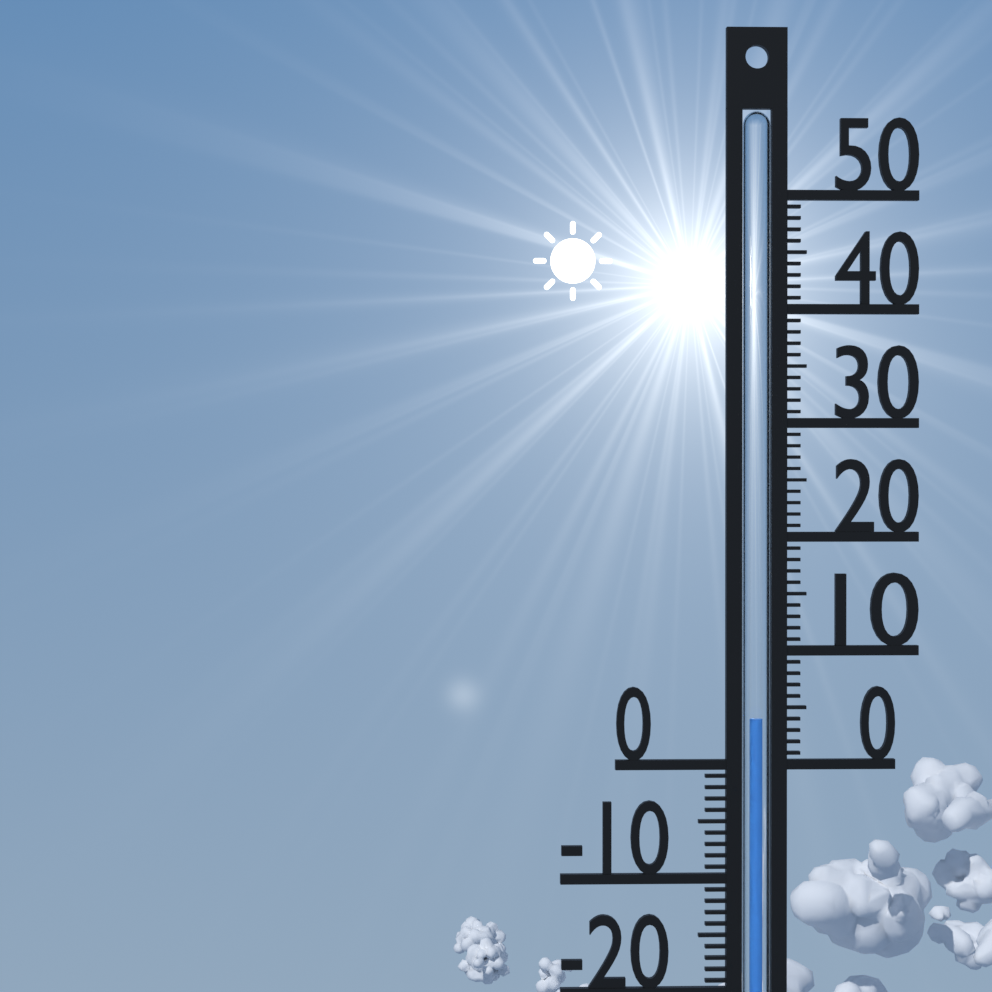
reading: 4 °C
